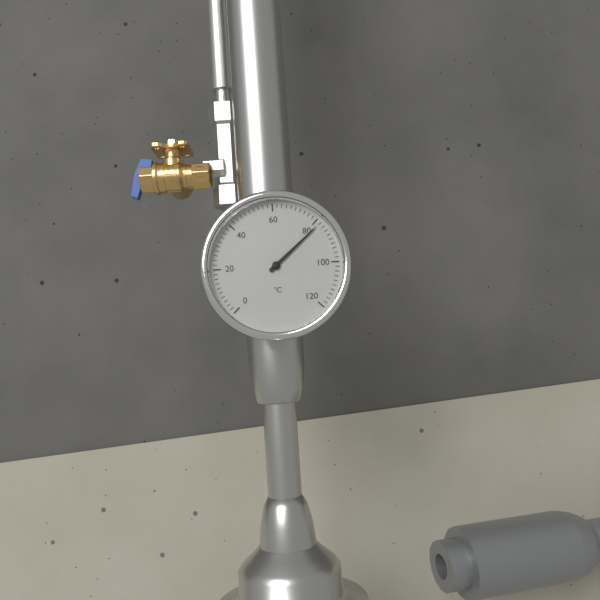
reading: 82 °C
